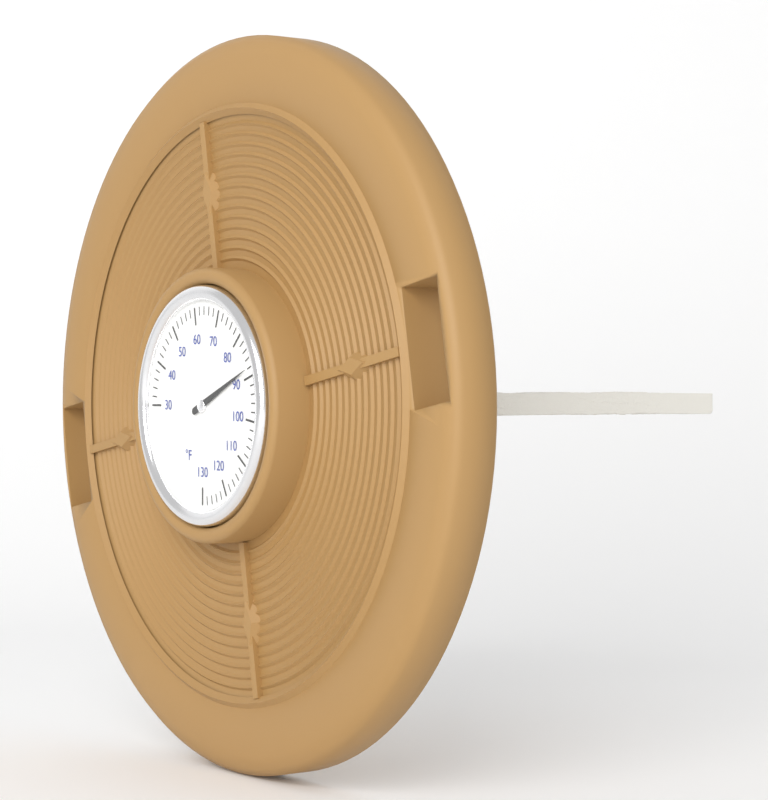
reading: 88 °F
